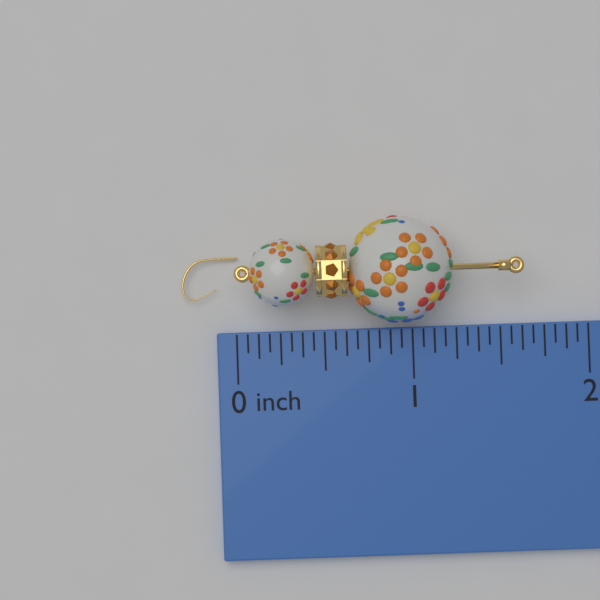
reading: 1.6250 inch
